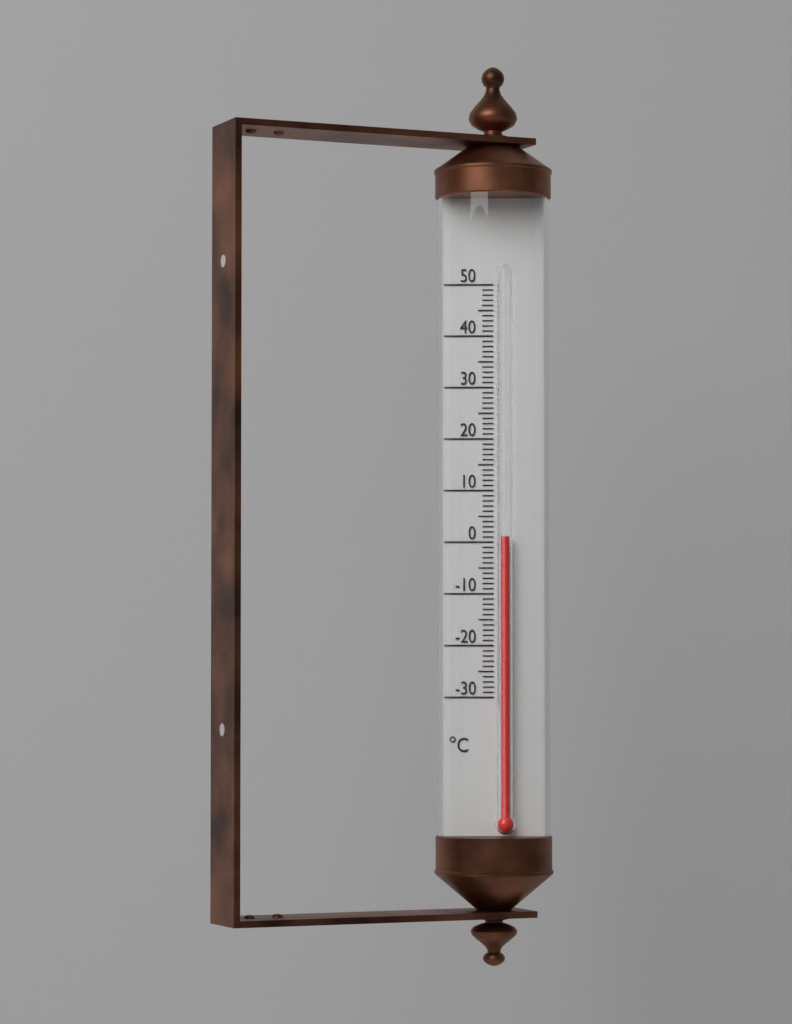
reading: 1 °C
